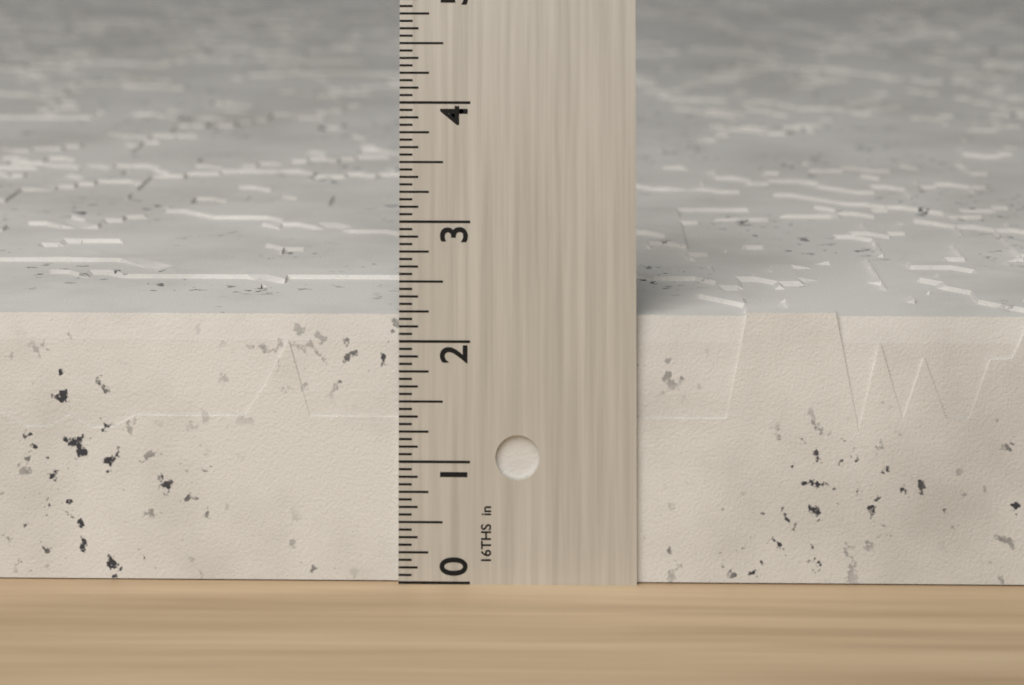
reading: 2.2500 in
